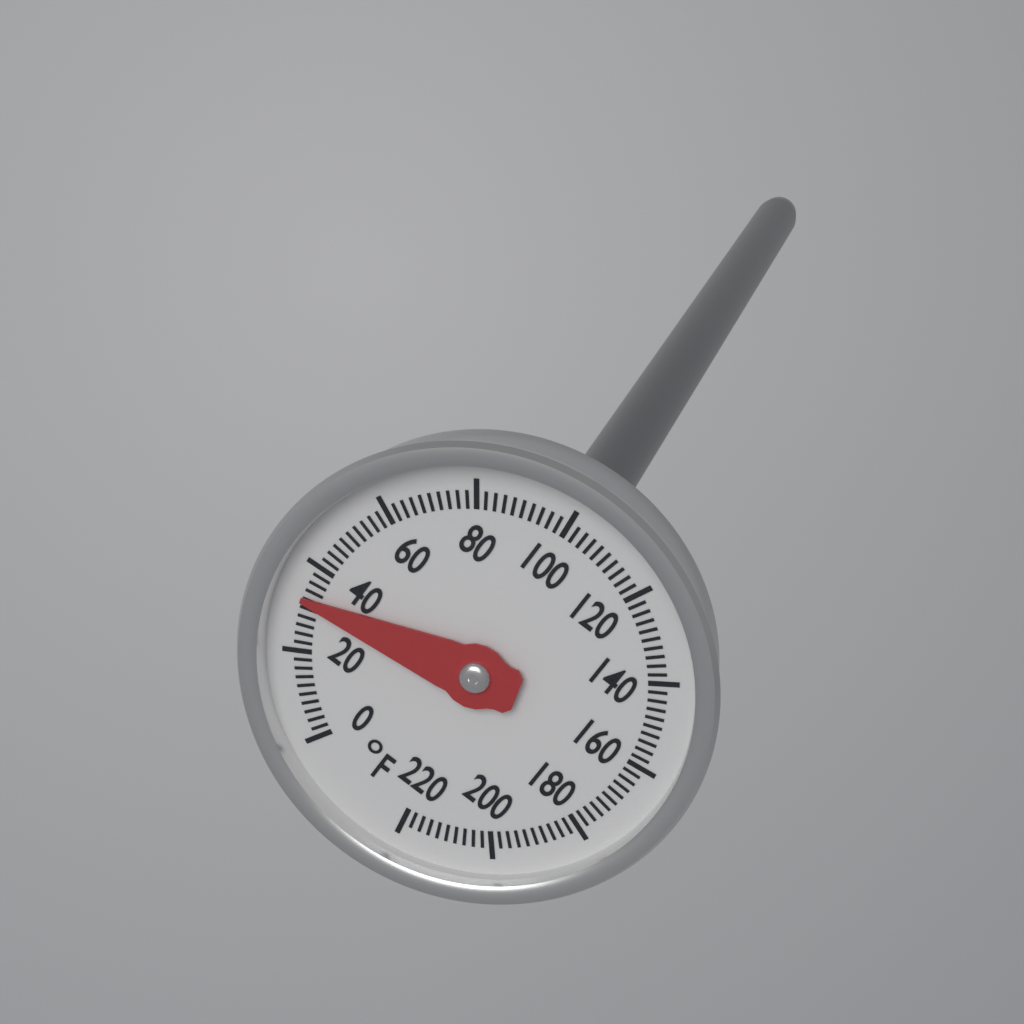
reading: 32 °F
